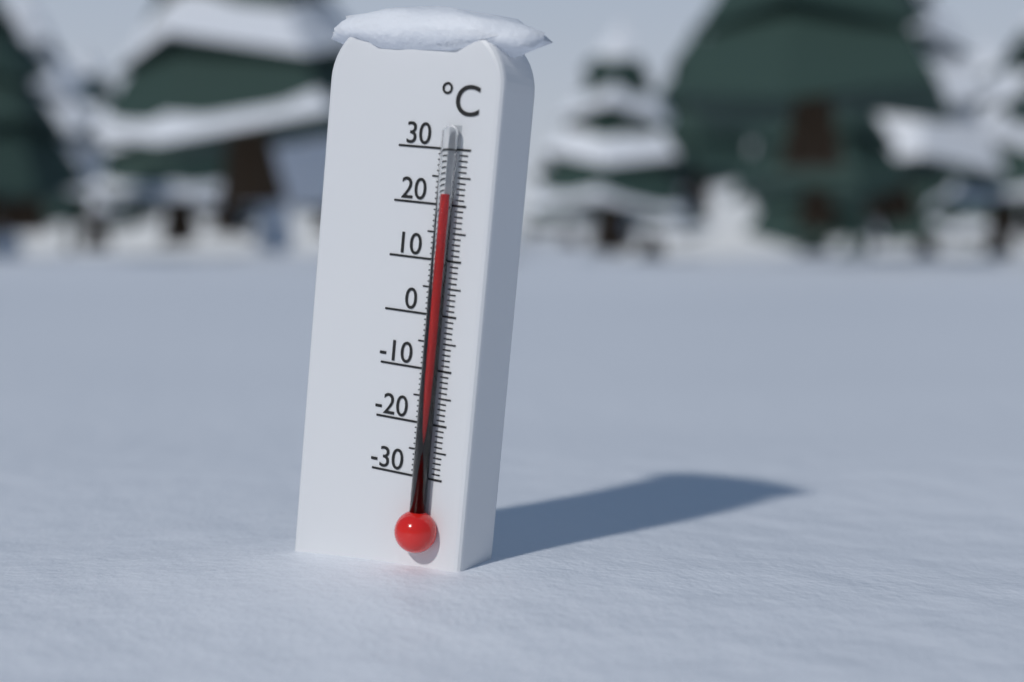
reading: 22 °C
